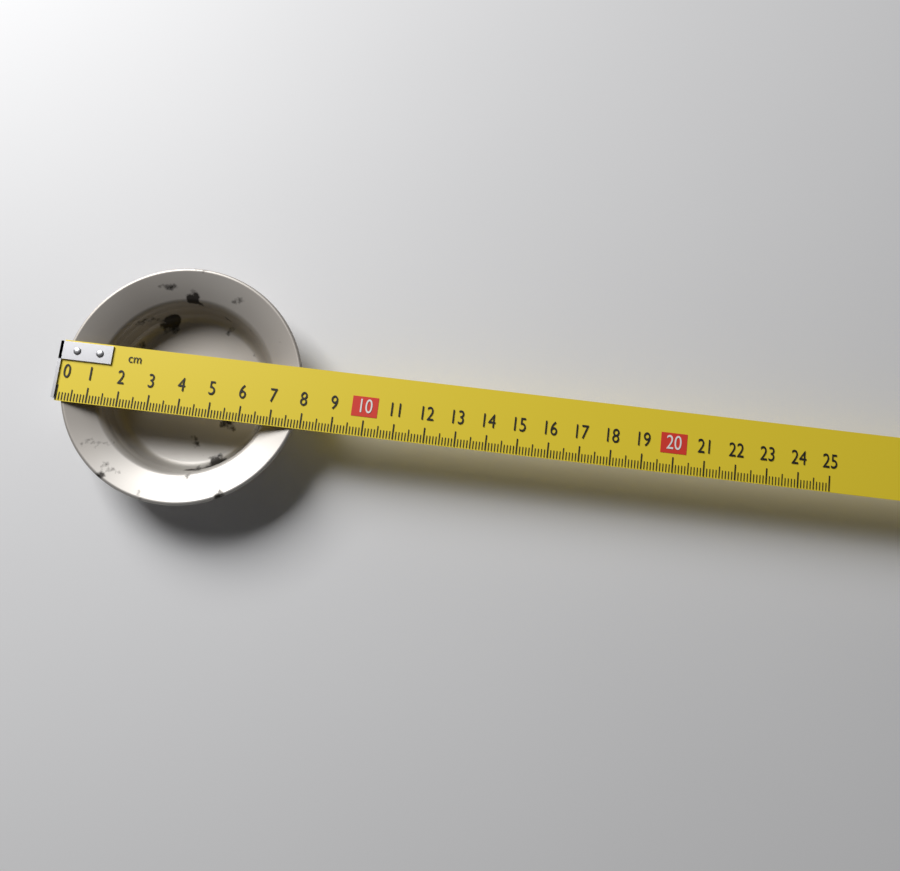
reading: 7.9 cm
